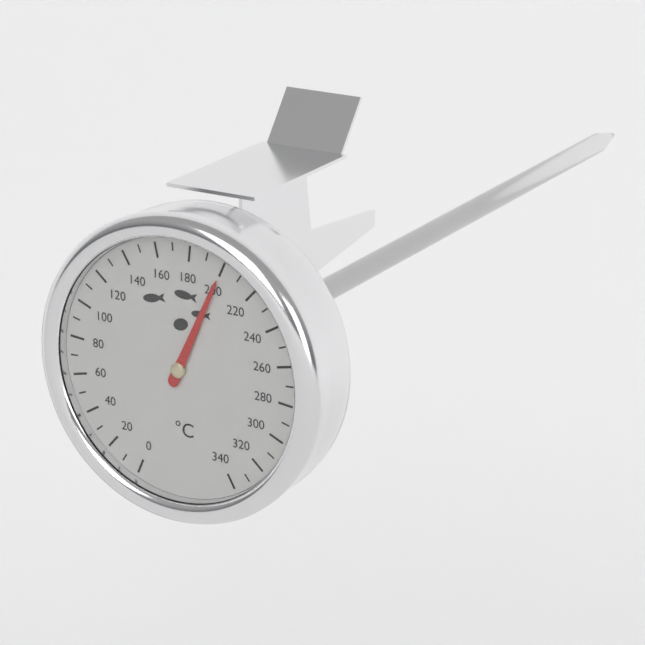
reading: 200 °C
